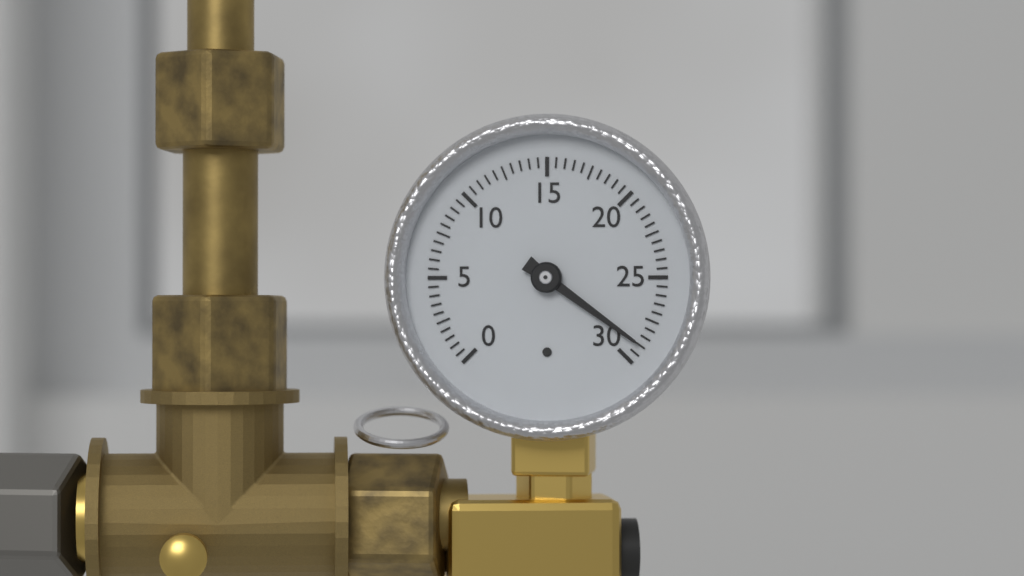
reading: 29.0 (no unit)
